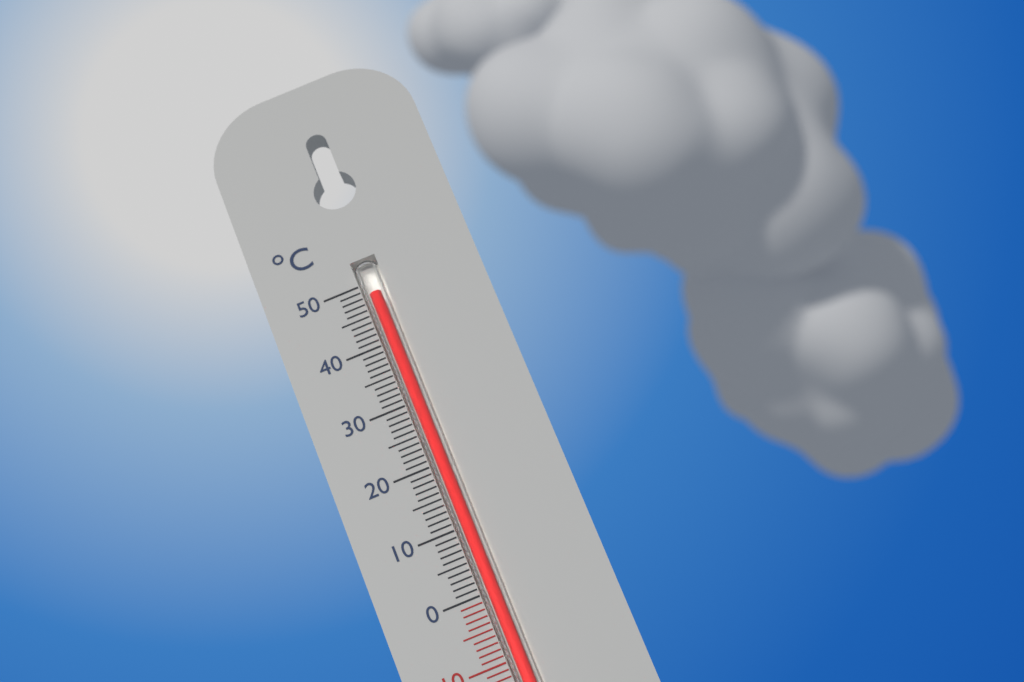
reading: 48 °C
